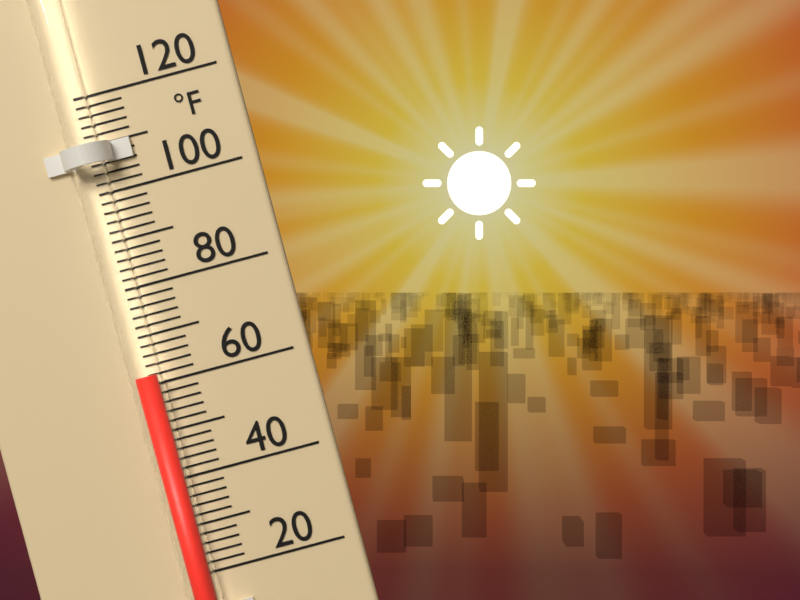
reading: 62 °F
